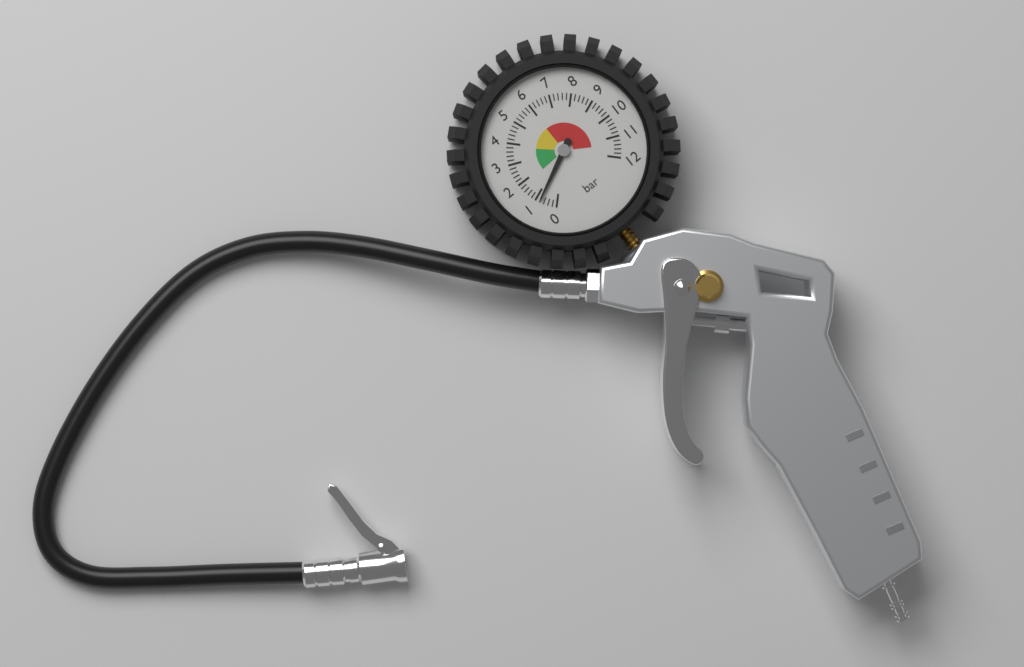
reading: 0.8 bar
